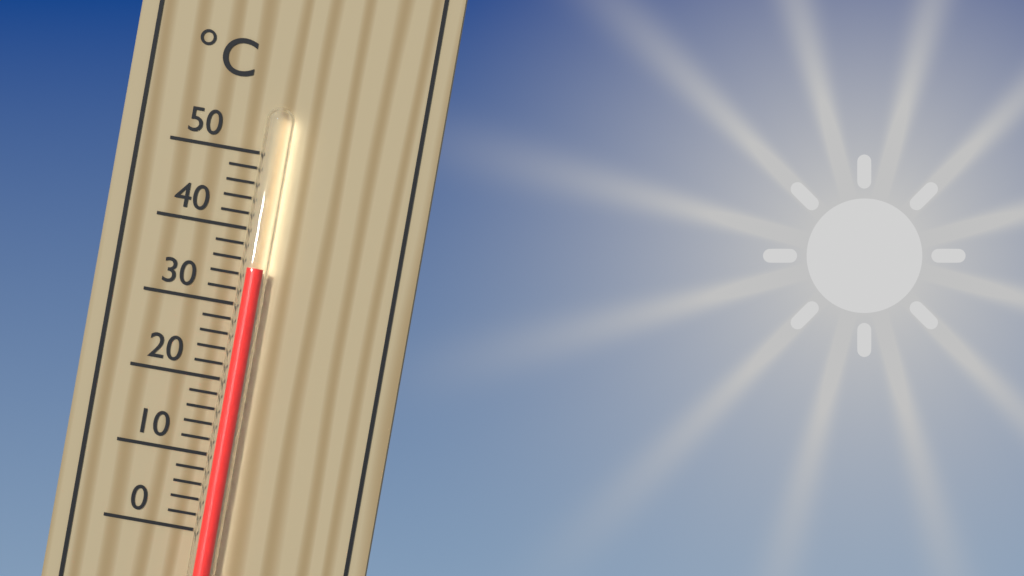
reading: 35 °C
